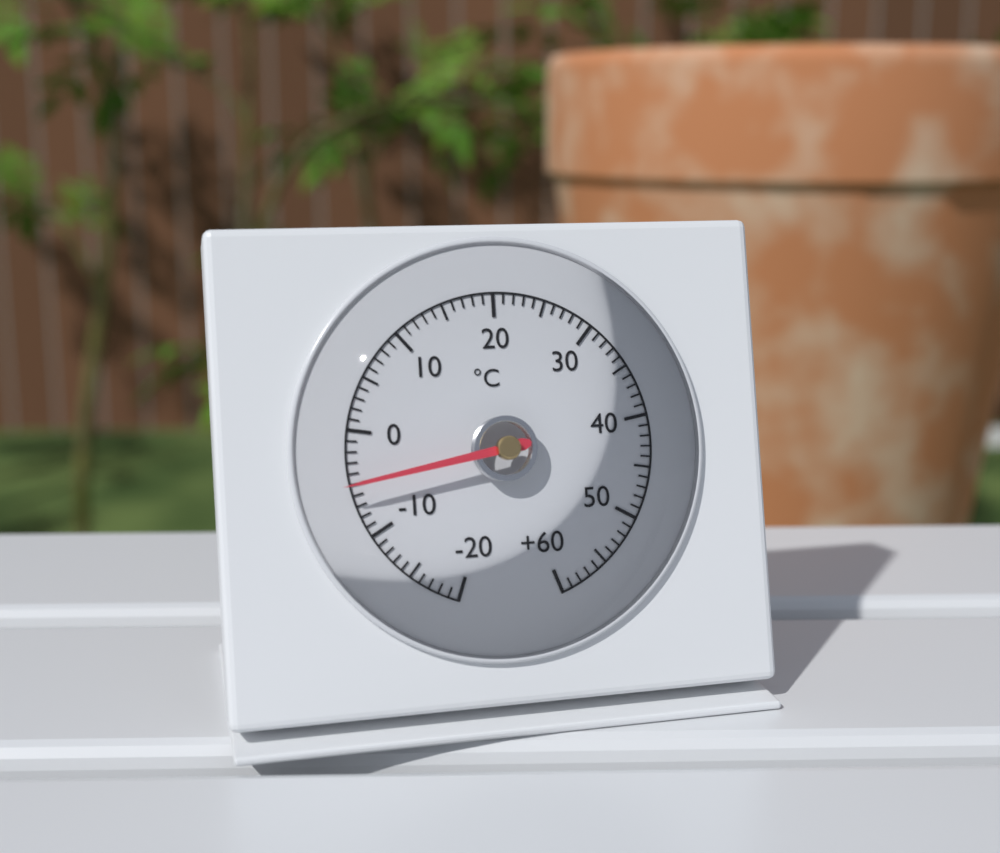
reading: -5 °C
